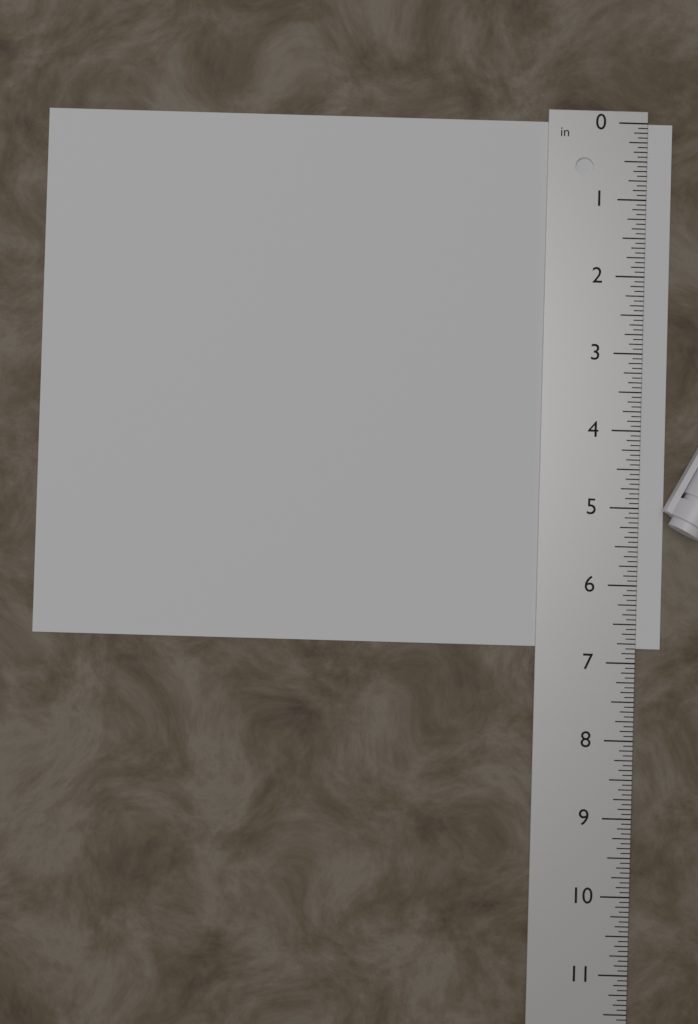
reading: 6.8125 in
